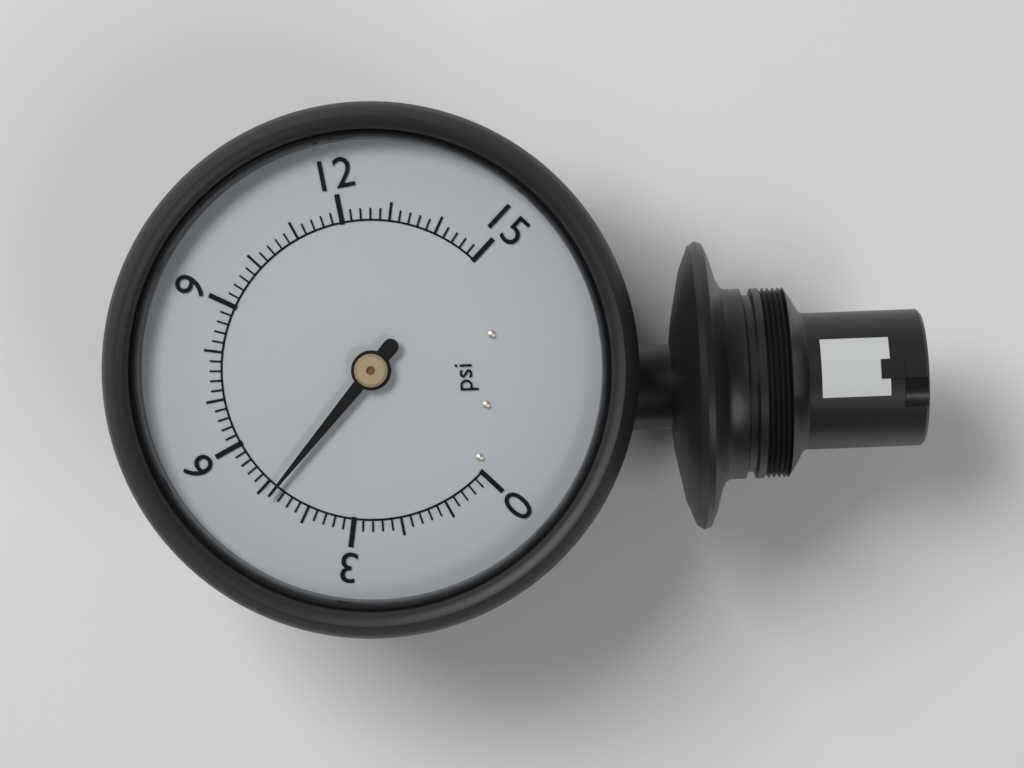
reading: 4.8 psi
